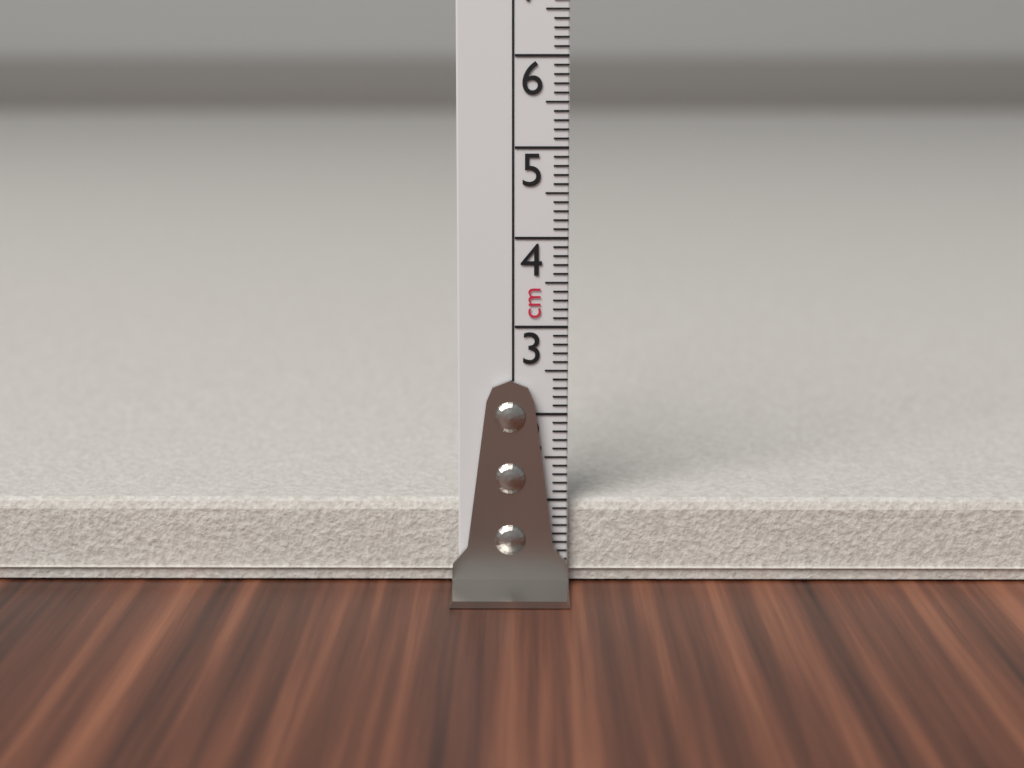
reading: 1.0 cm
